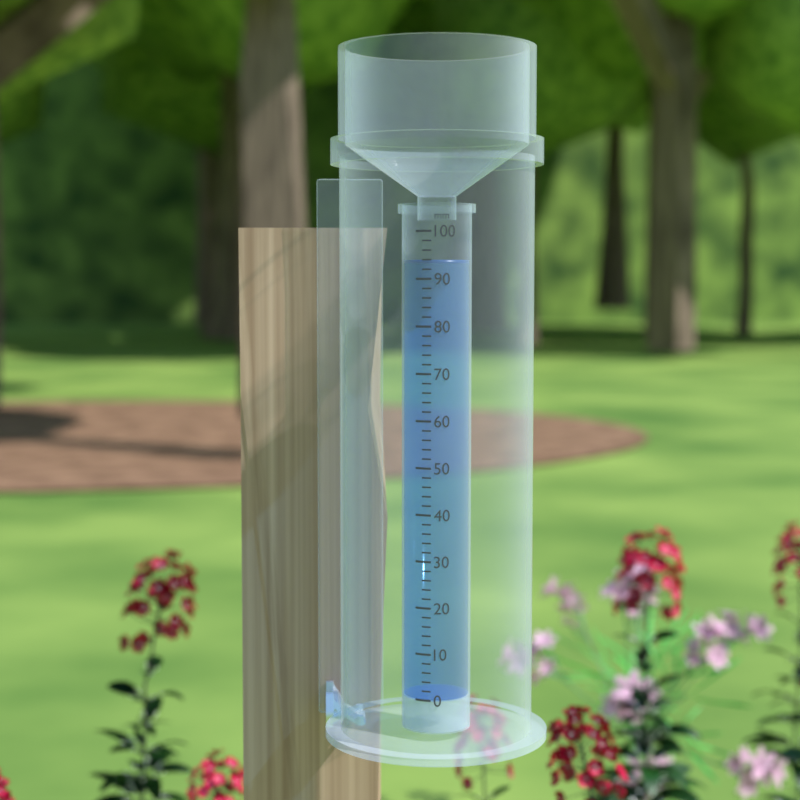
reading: 94 mm
